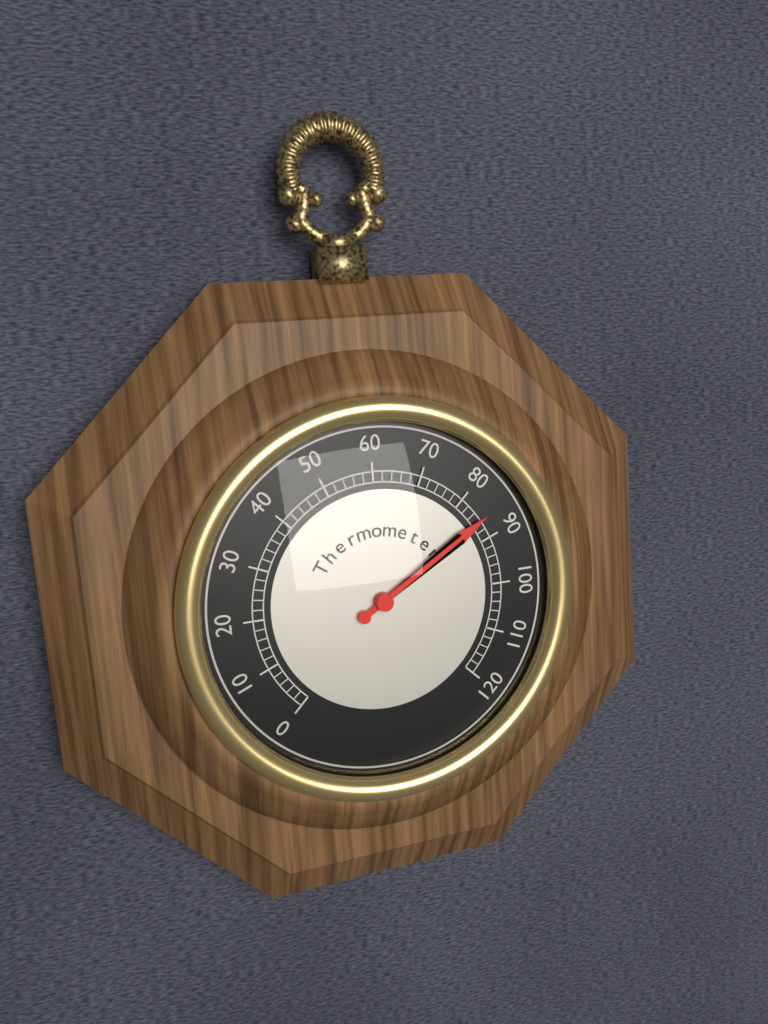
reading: 86 (no unit)
